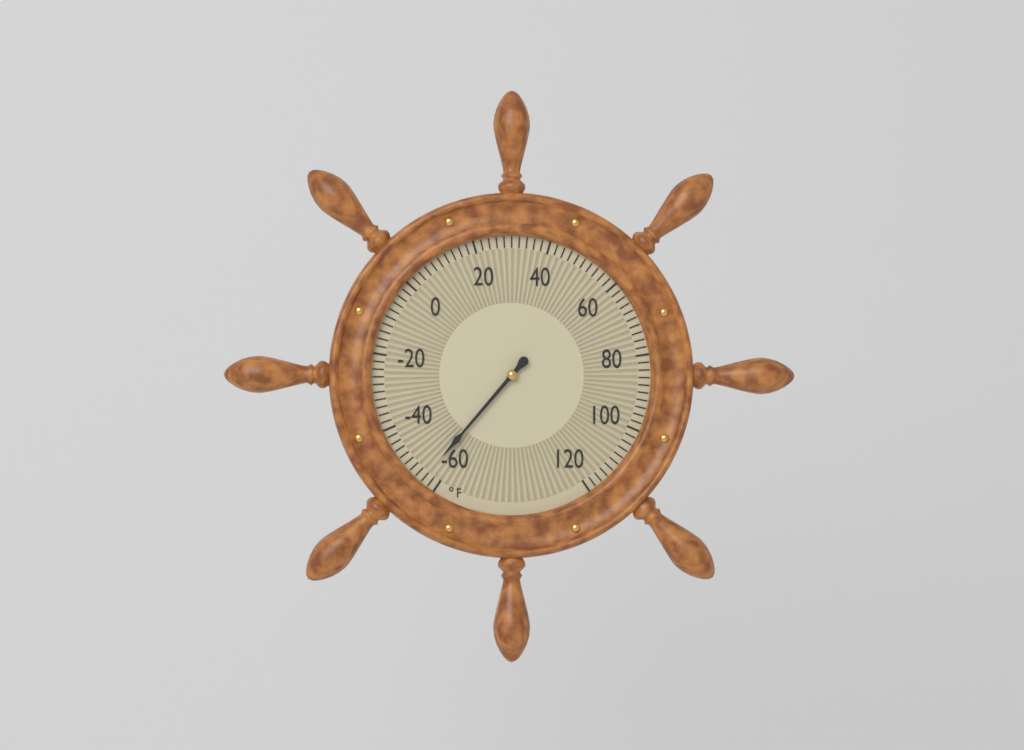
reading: -56 °F
